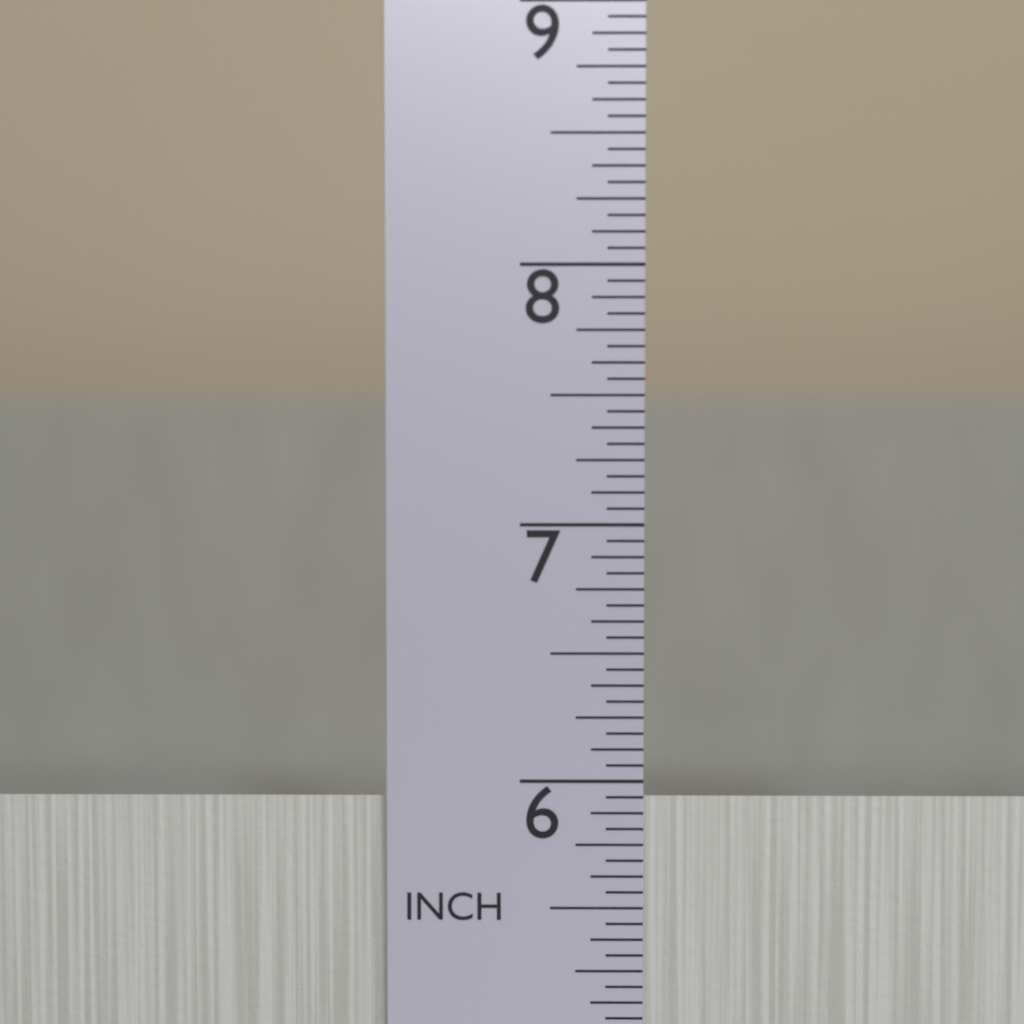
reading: 5.9375 in
